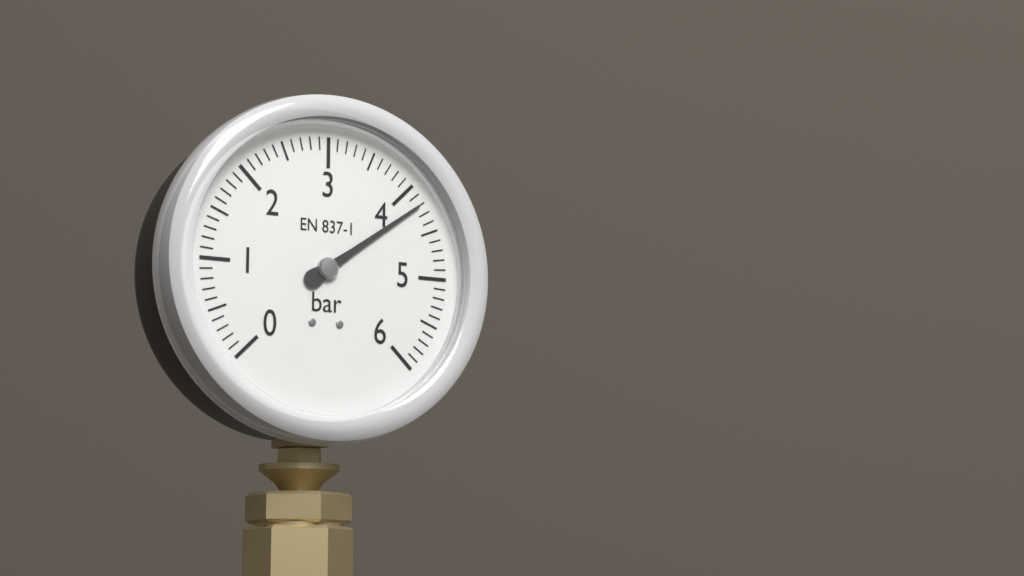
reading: 4.2 bar
